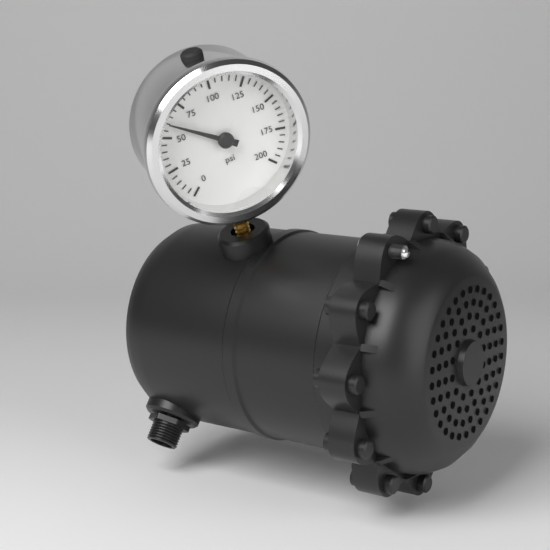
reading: 60 psi
